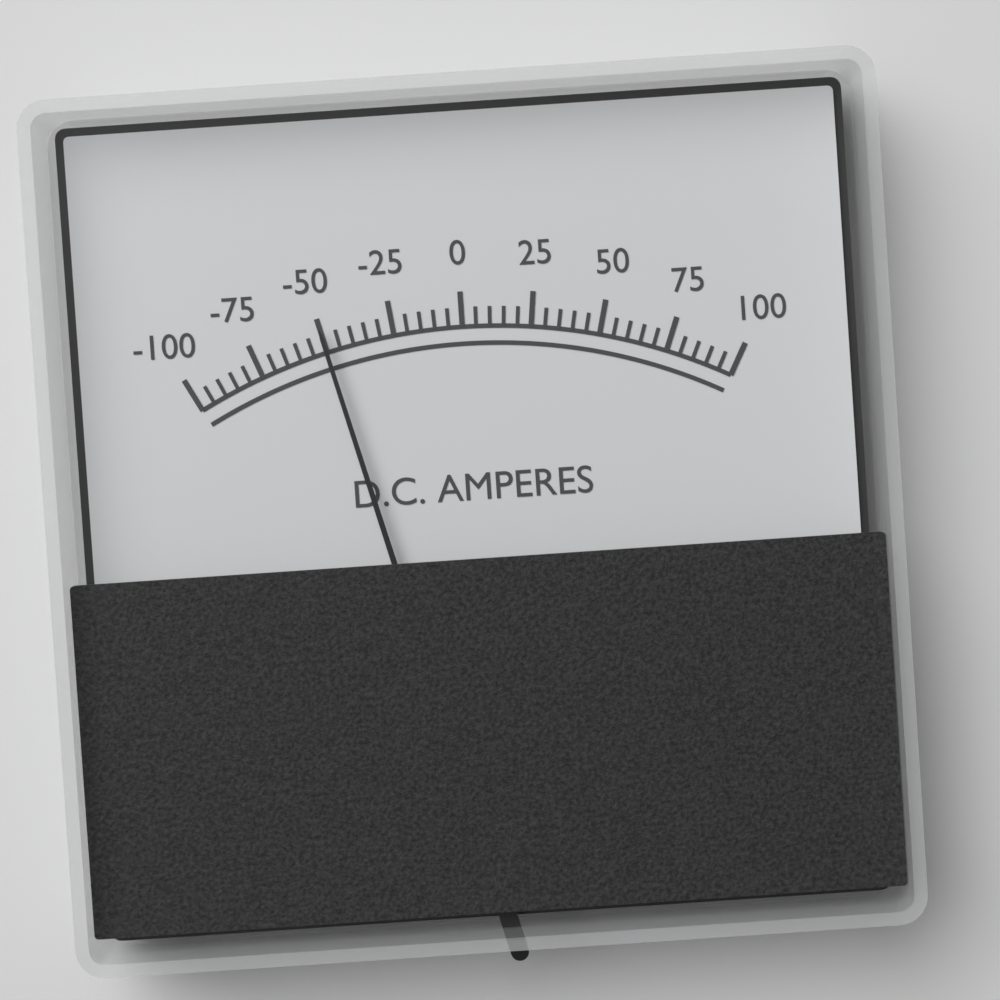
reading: -50 A
